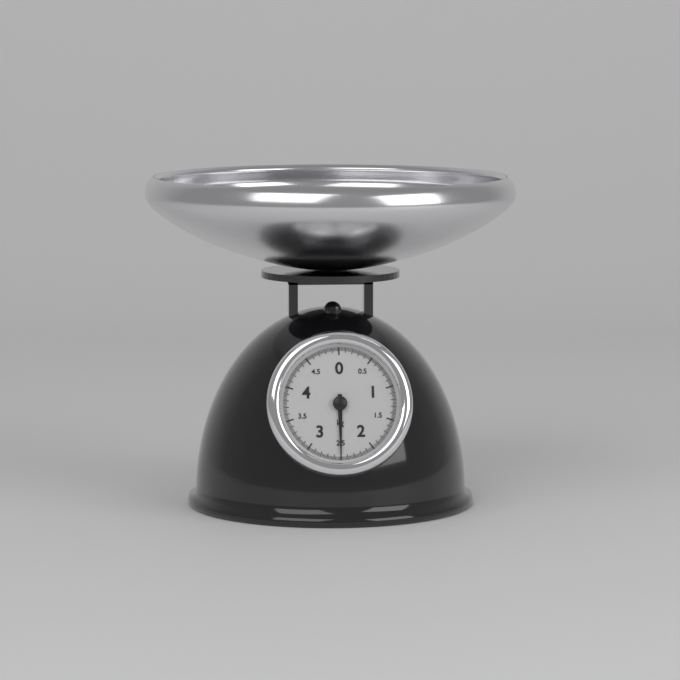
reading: 2.50 kg
